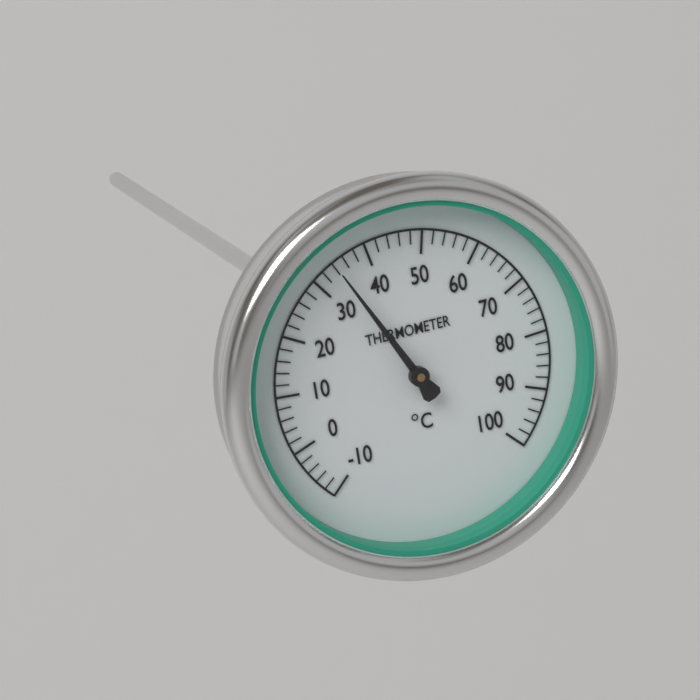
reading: 34 °C
